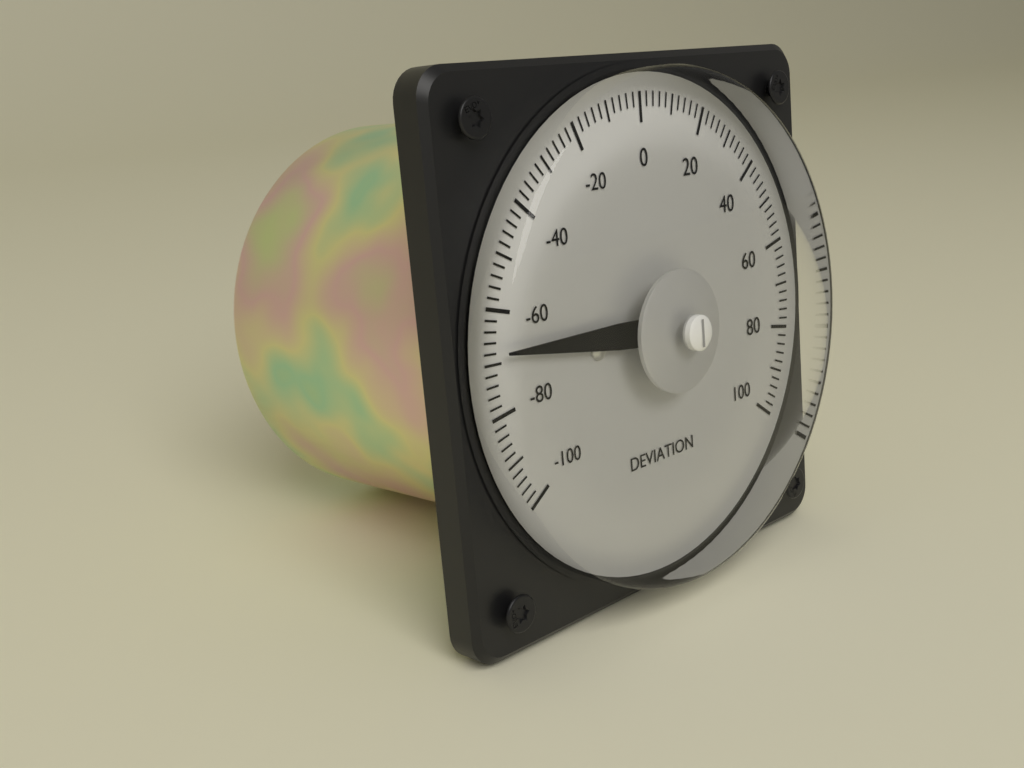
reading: -68 (no unit)
